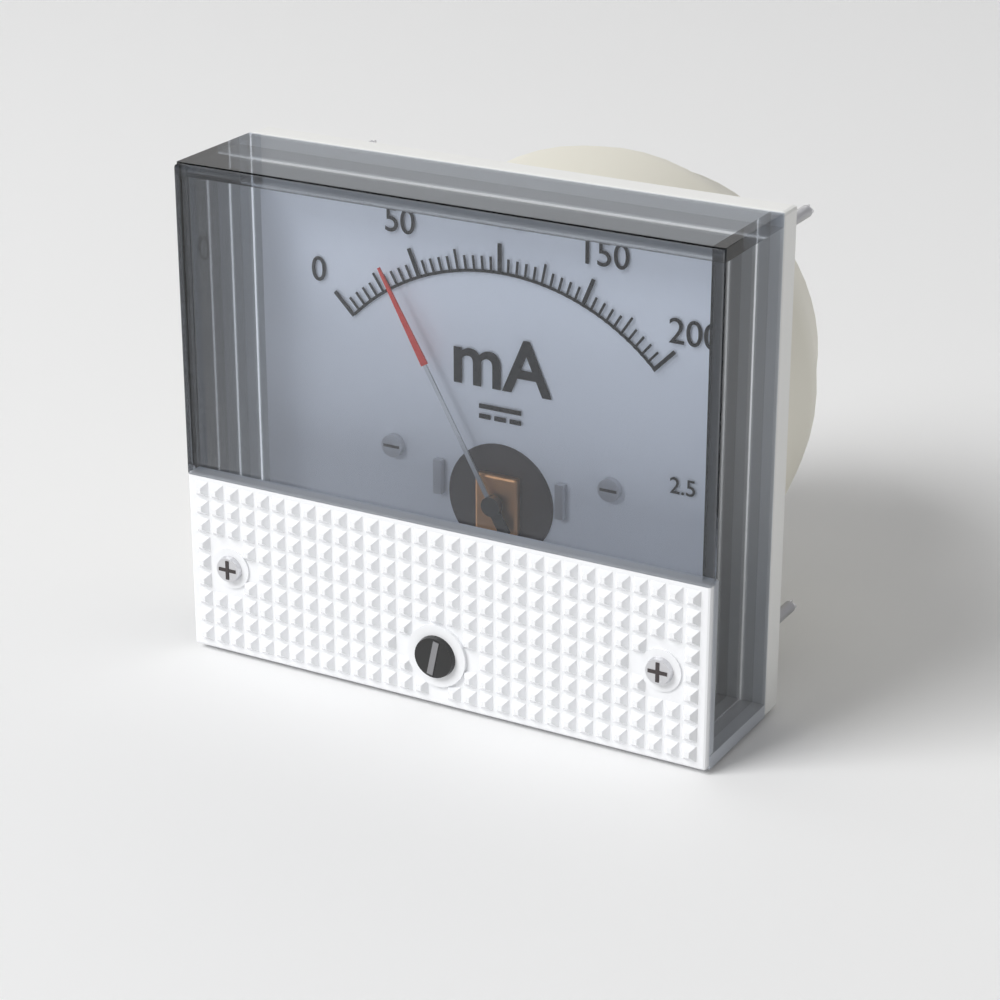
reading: 35 mA
